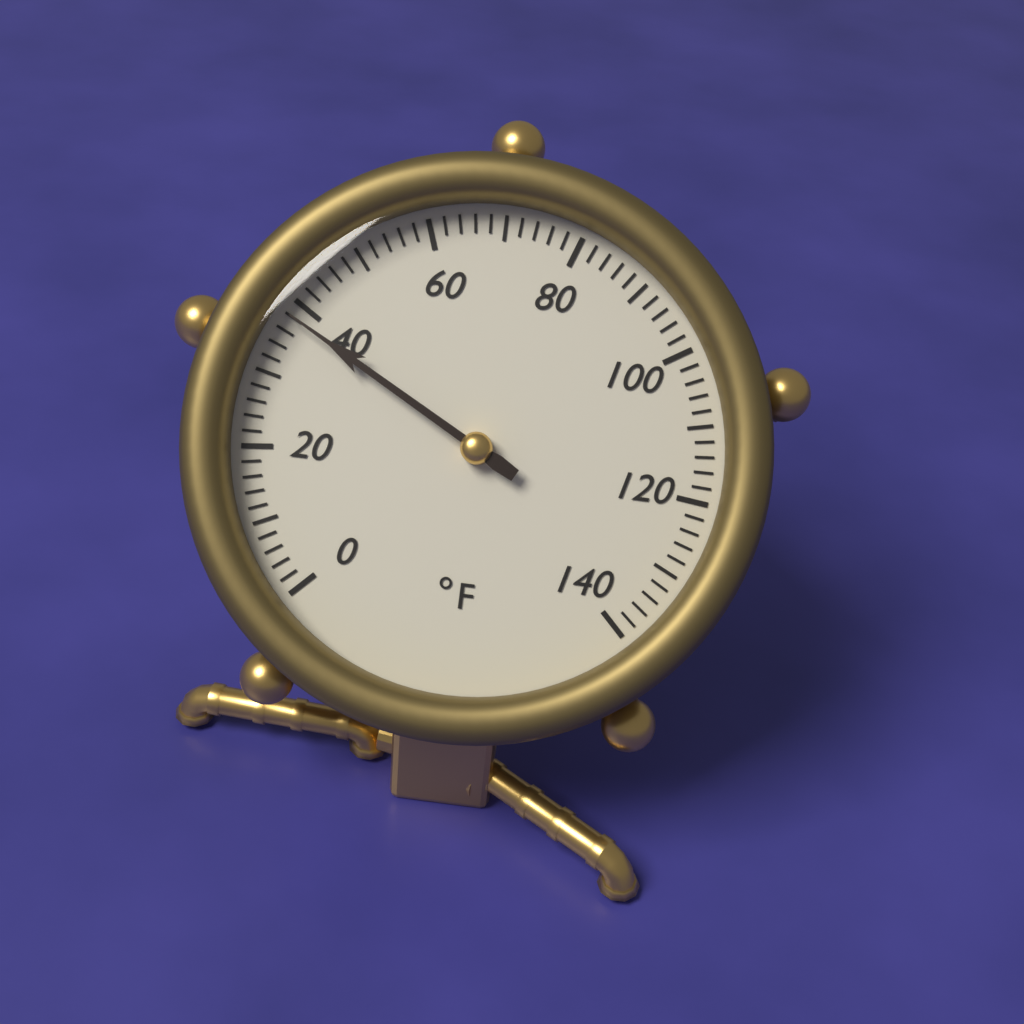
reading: 38 °F
